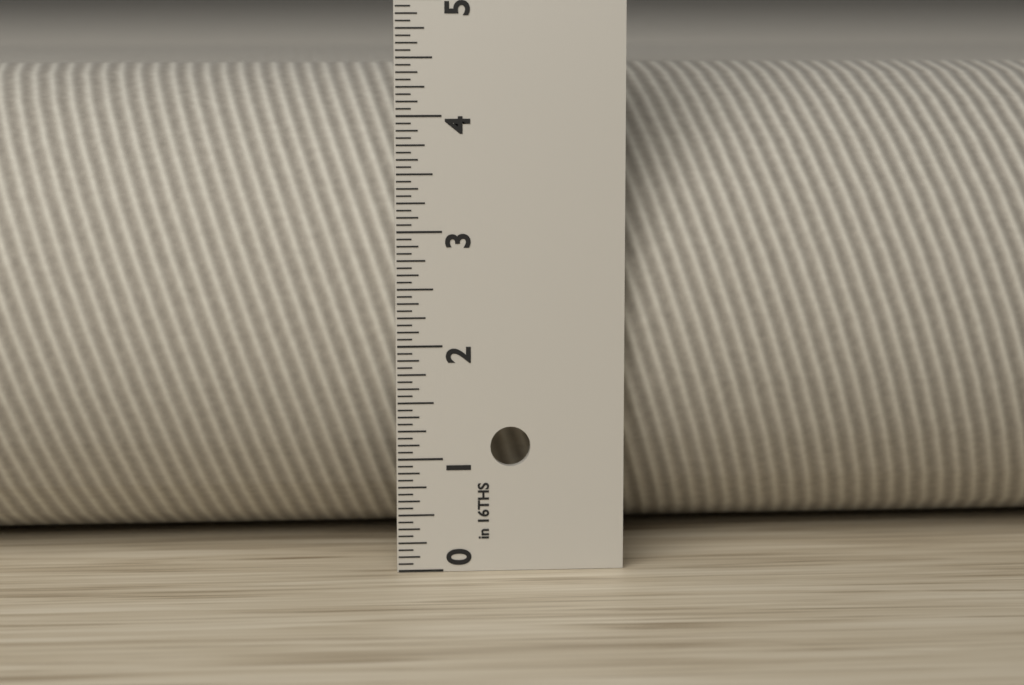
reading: 4.3750 in
